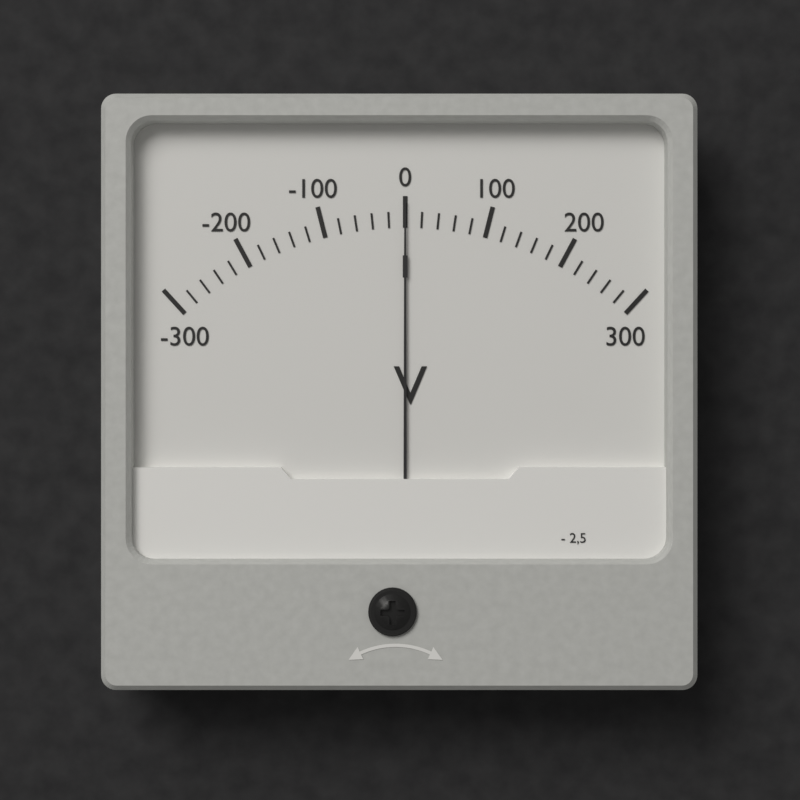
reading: 0 V
